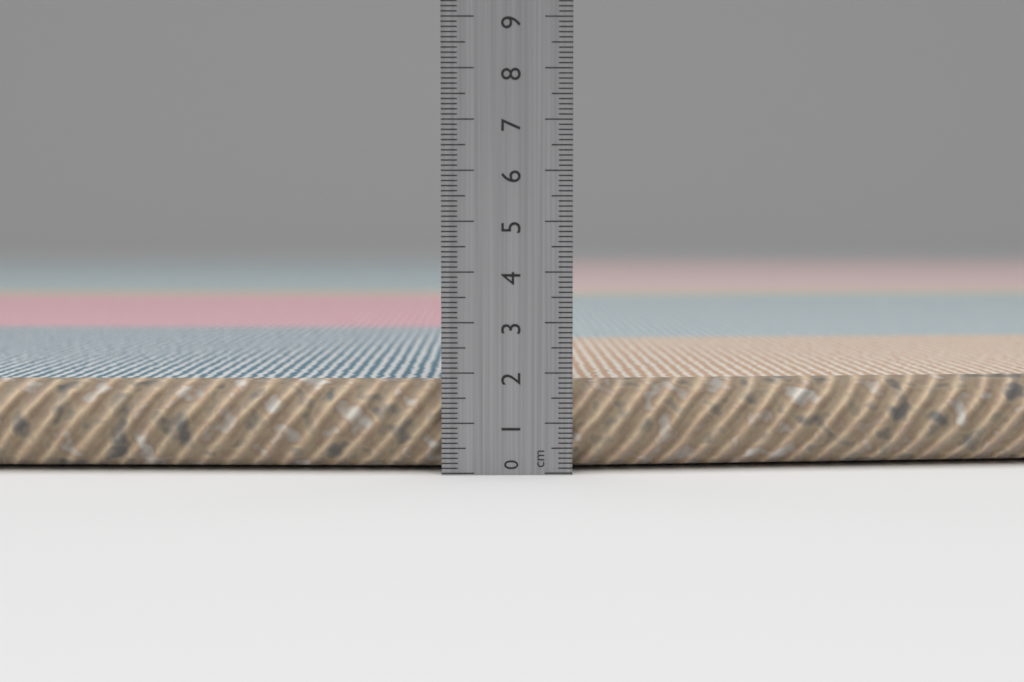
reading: 1.8 cm
